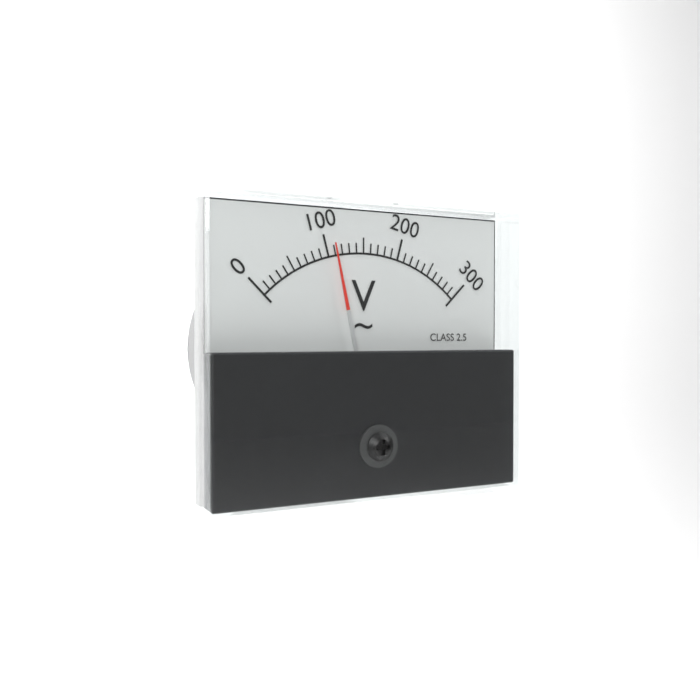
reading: 110 V
